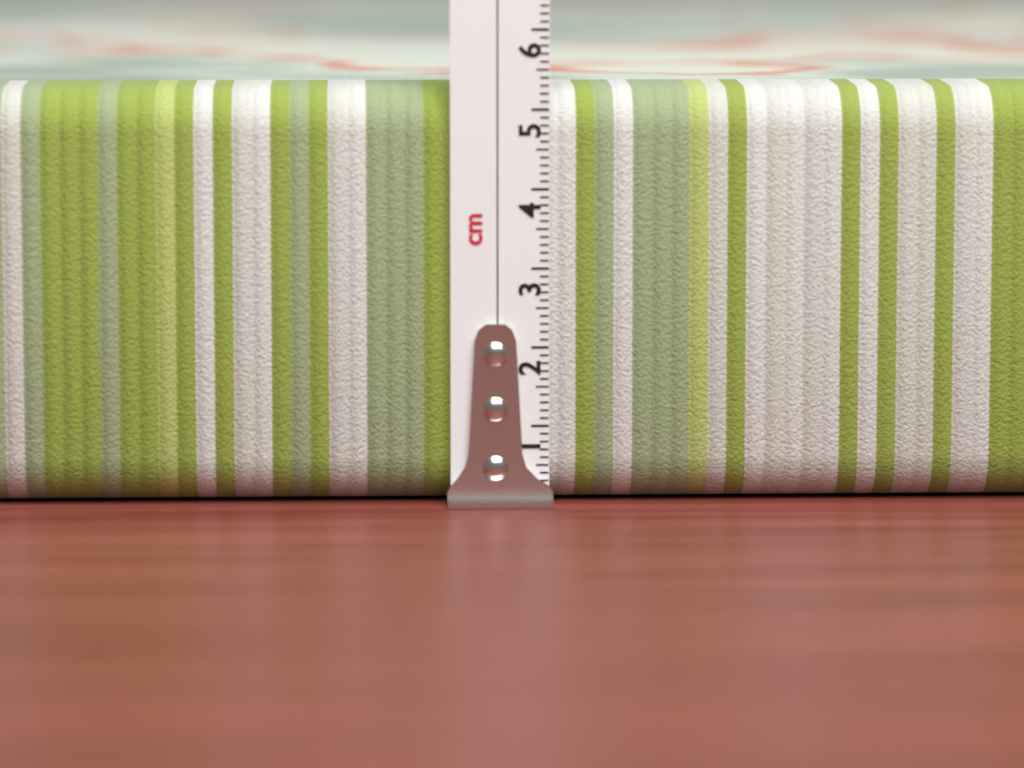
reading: 5.3 cm
